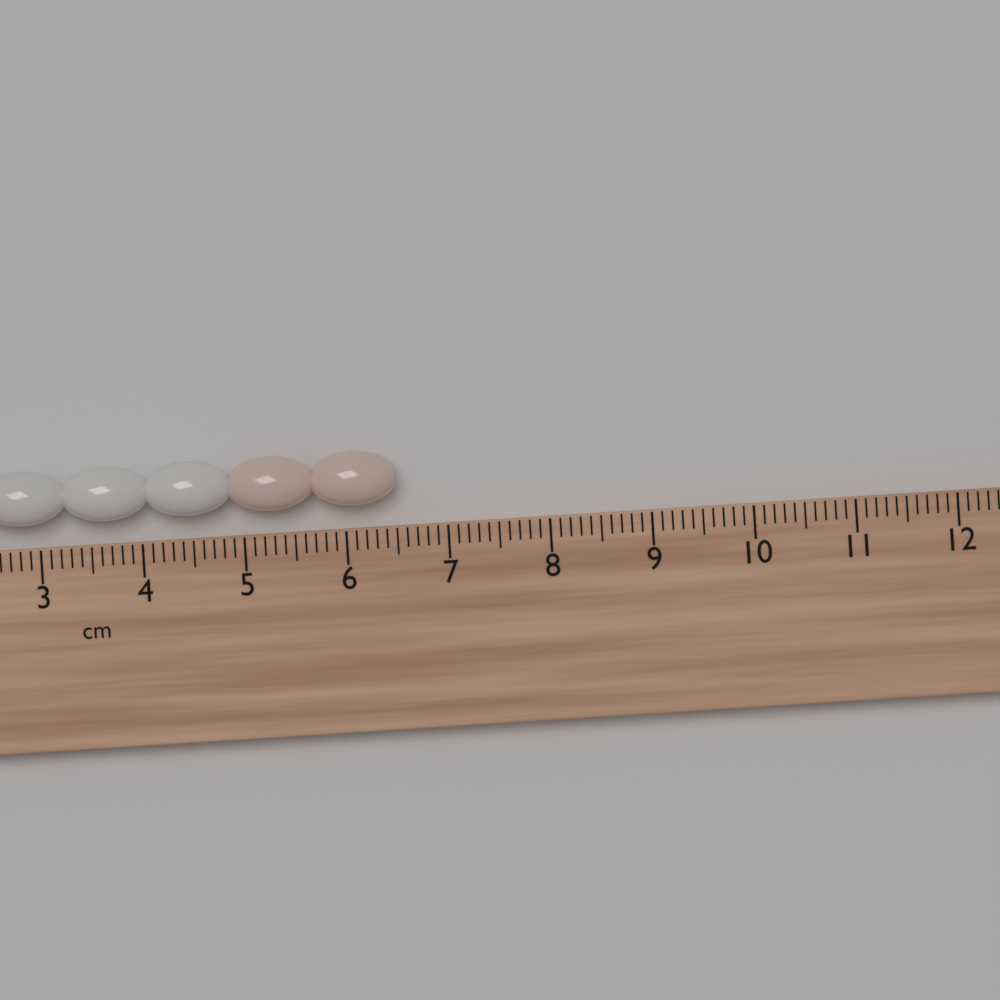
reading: 6.5 cm
